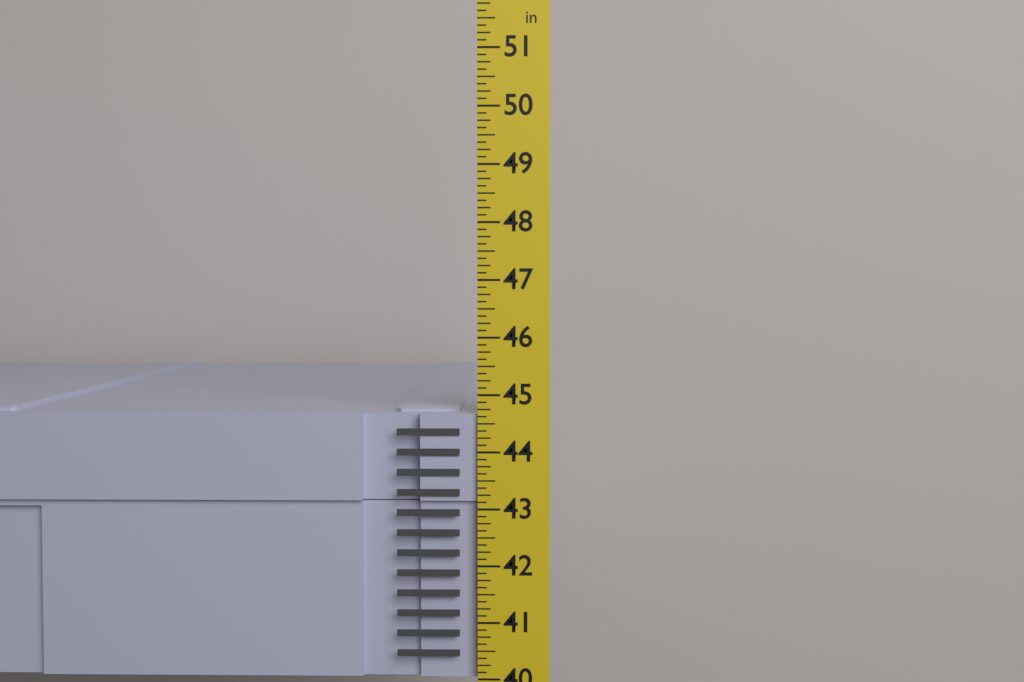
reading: 44.750 in
